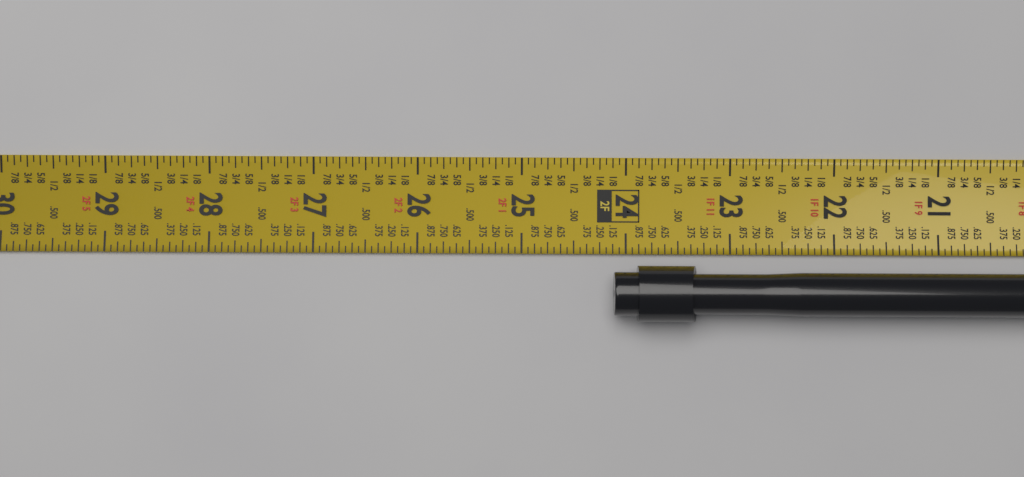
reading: 24.1250 in
